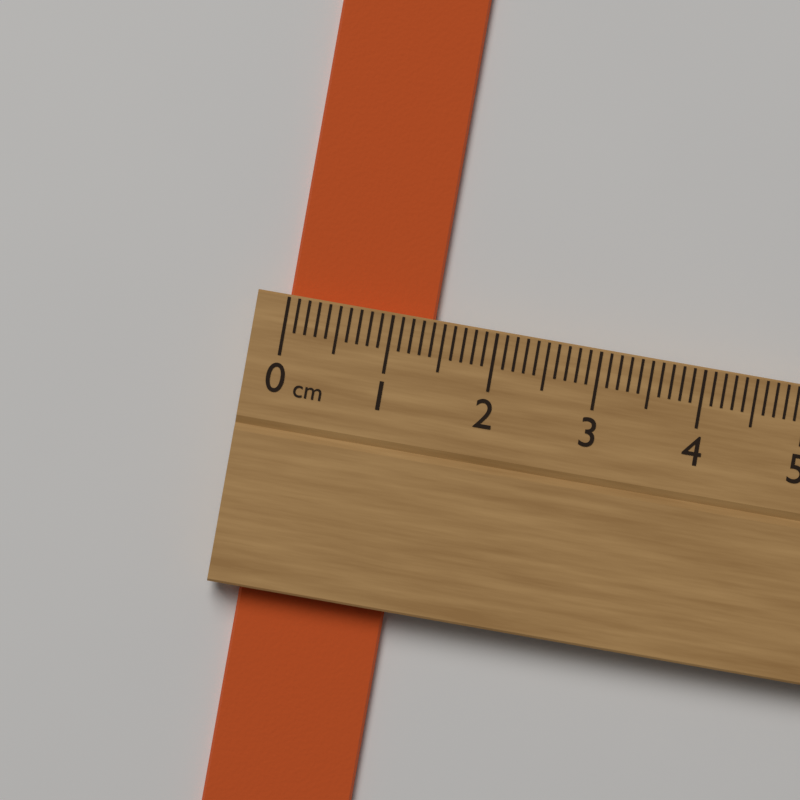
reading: 1.4 cm
